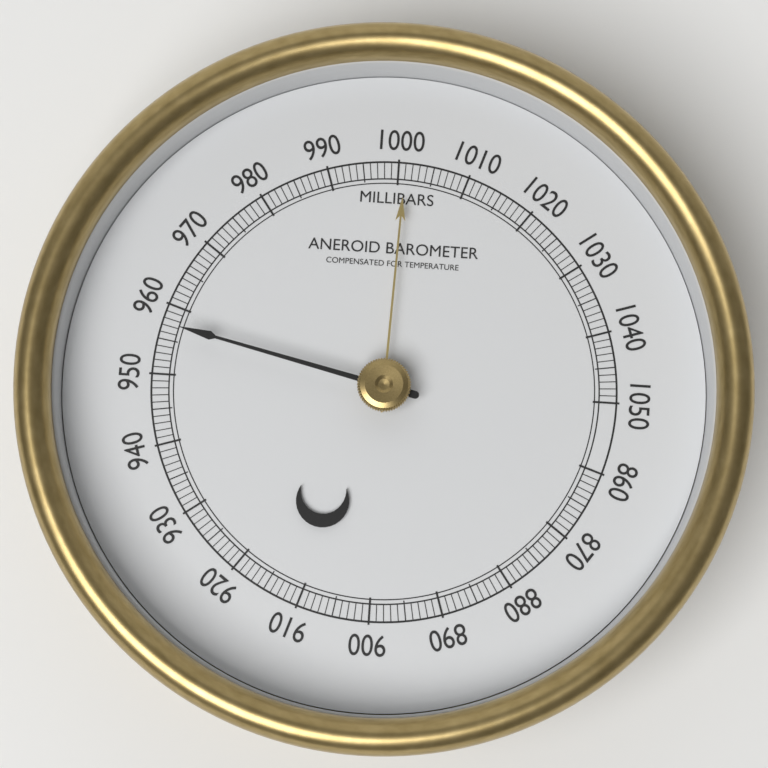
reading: 957 mbar
